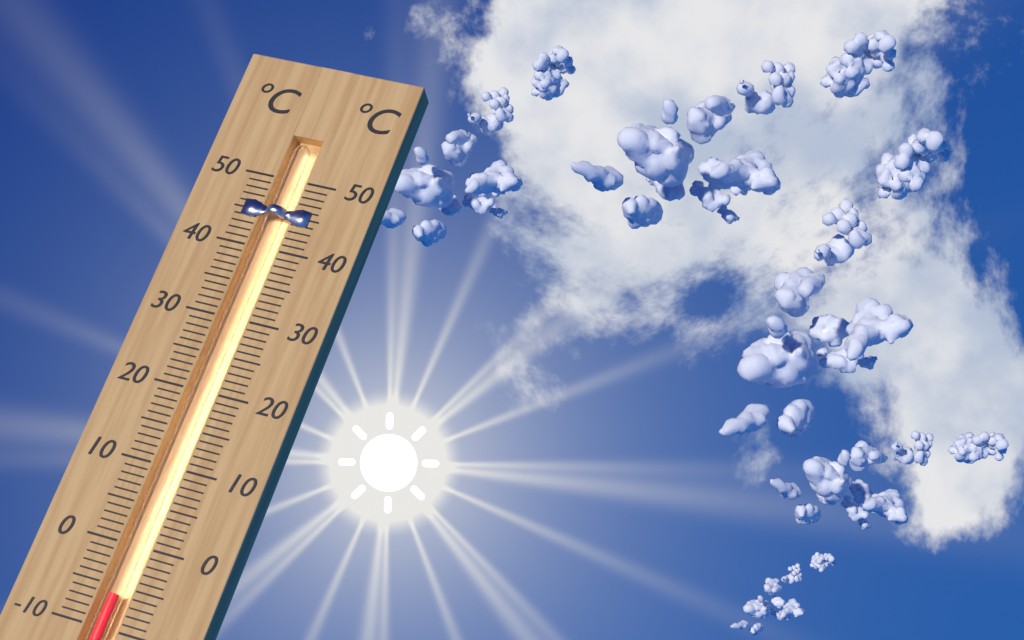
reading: -6 °C
